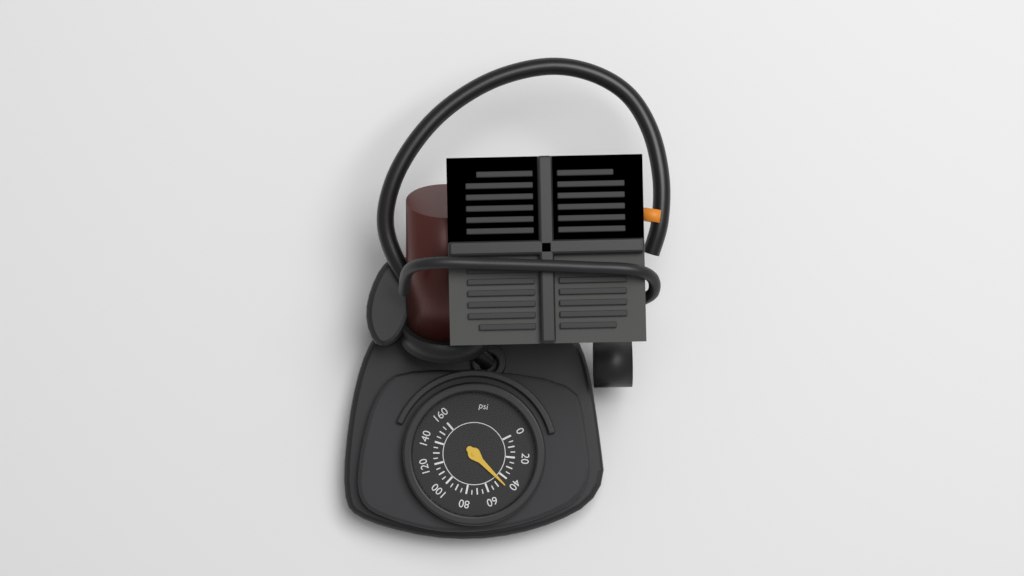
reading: 45 psi
